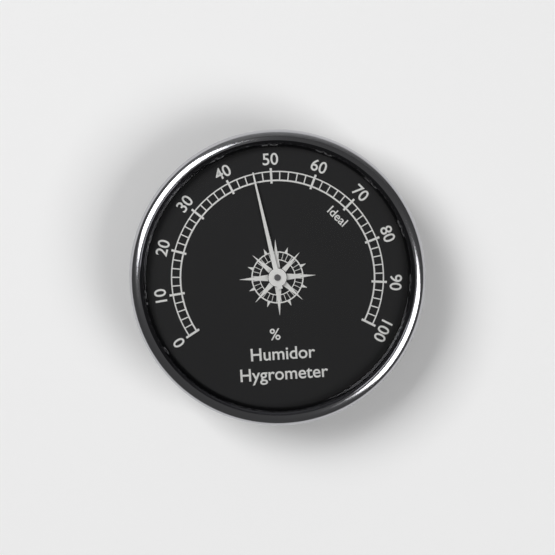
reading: 46 %
